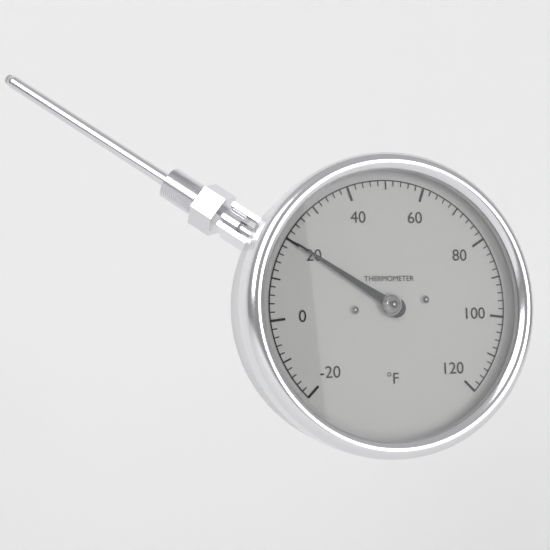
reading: 20 °F
